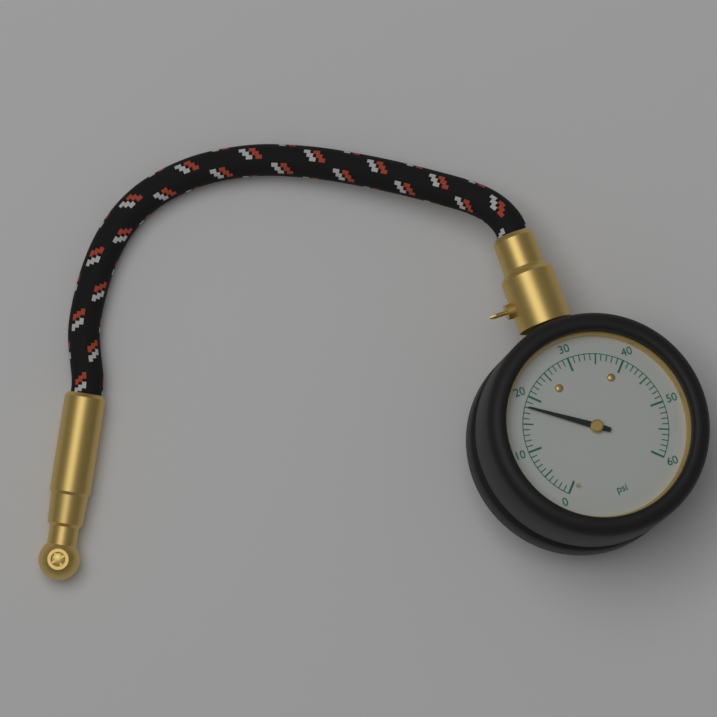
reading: 18 psi
